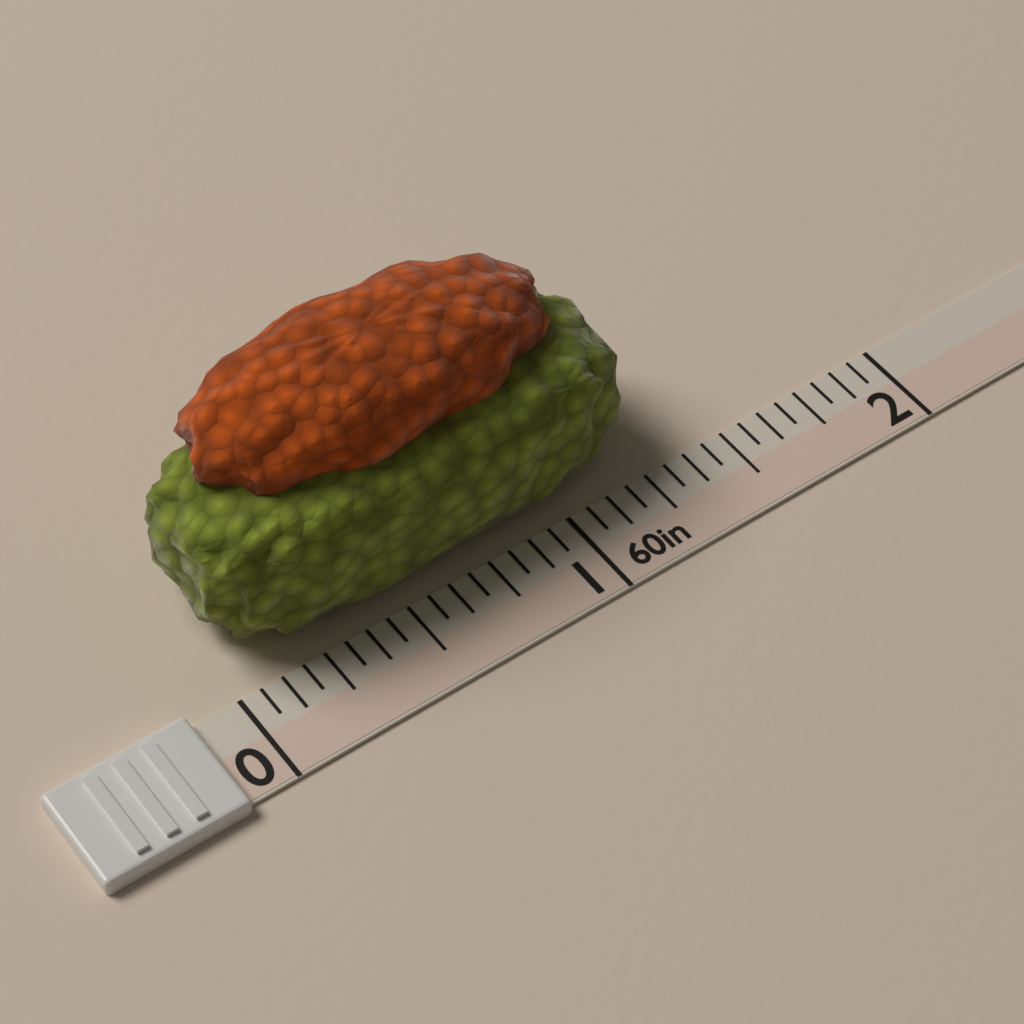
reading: 1.3125 in
